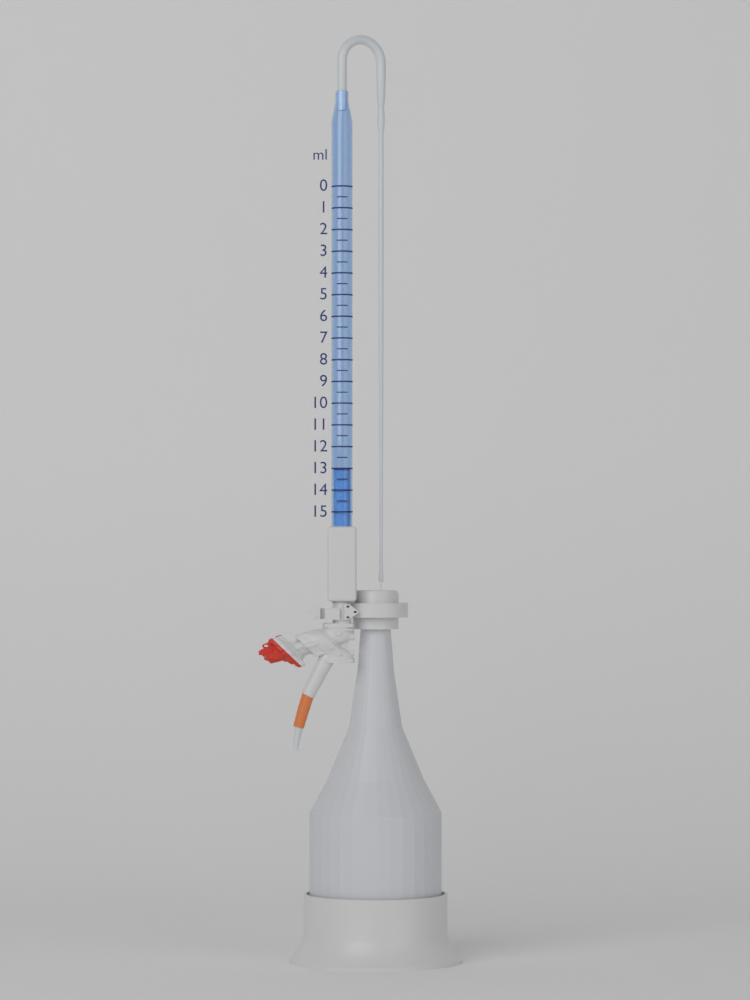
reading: 13.0 ml
